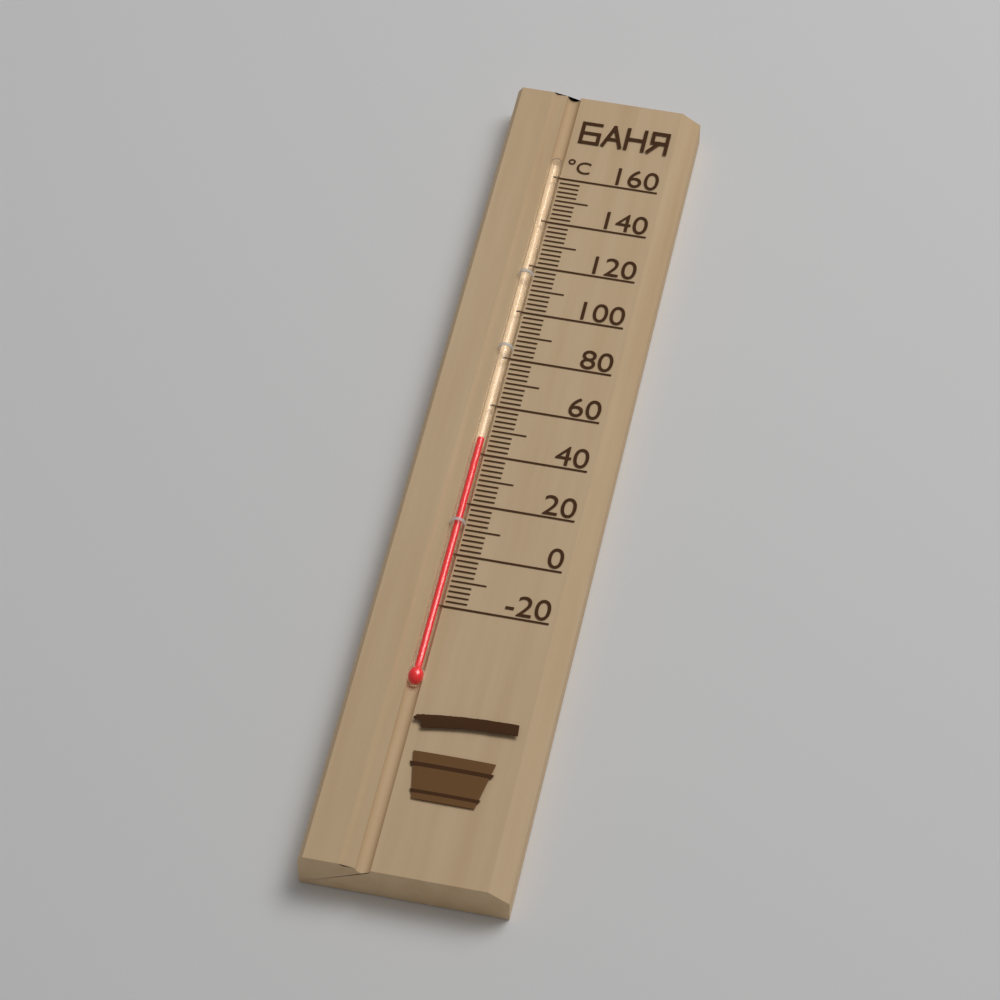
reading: 46 °C
